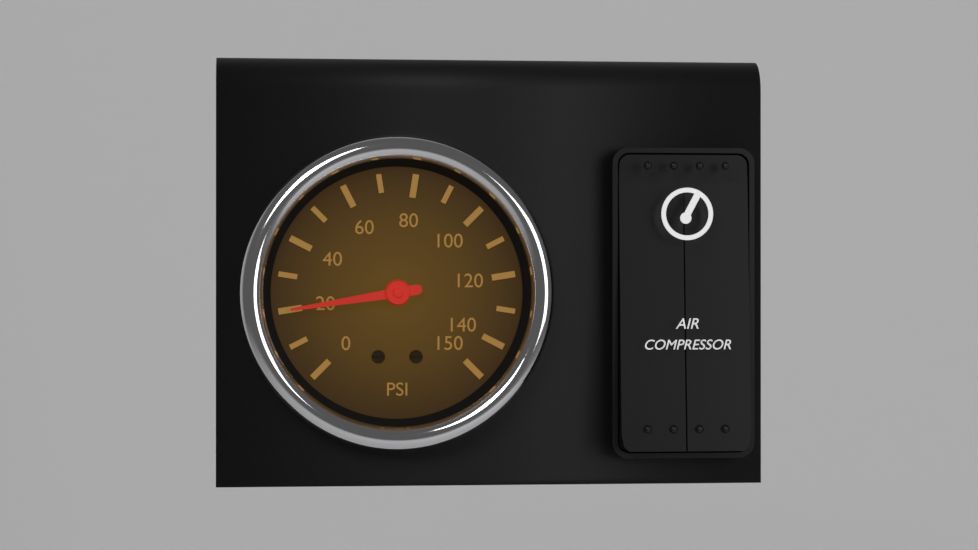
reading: 20 psi
